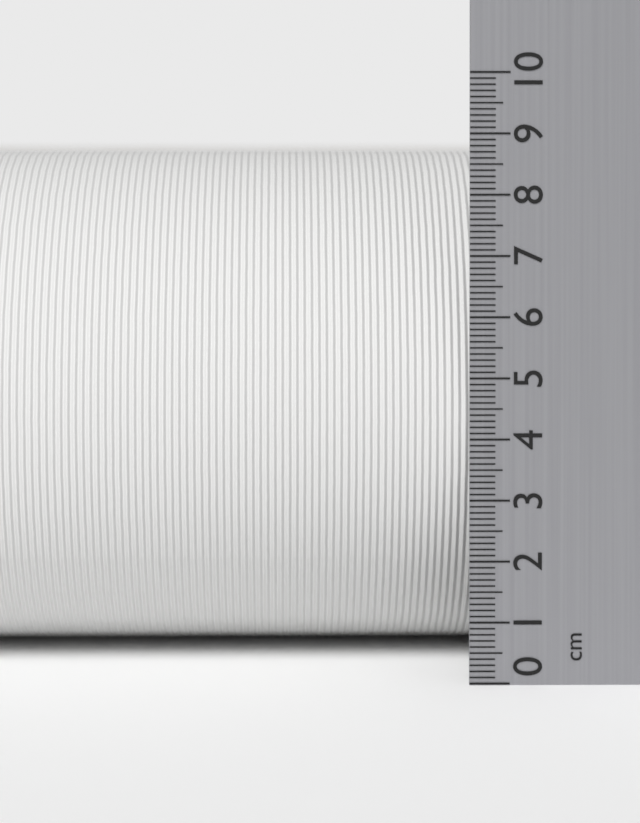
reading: 8.7 cm
